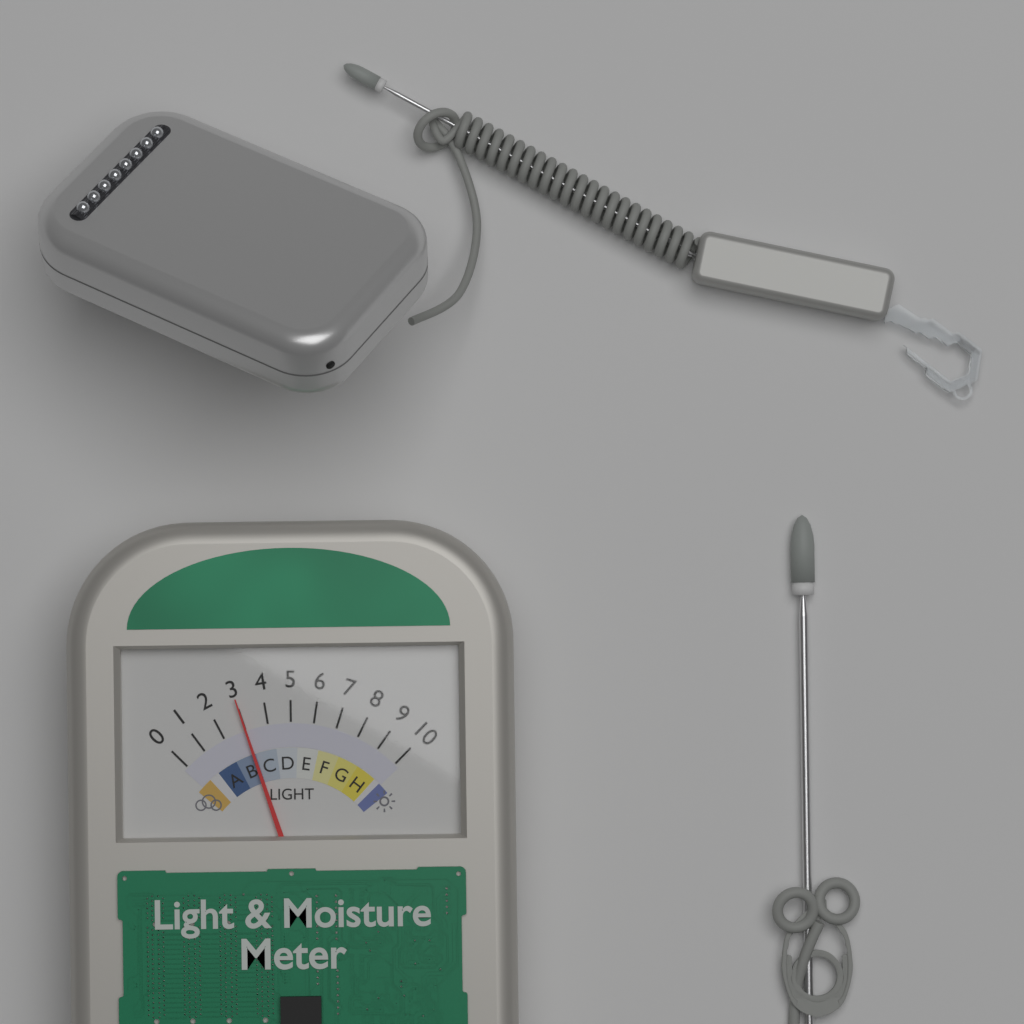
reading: 3 (no unit)
